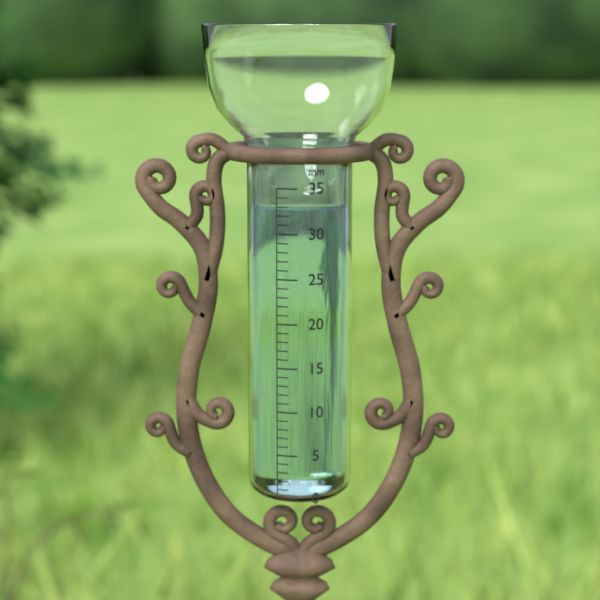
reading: 33 mm
